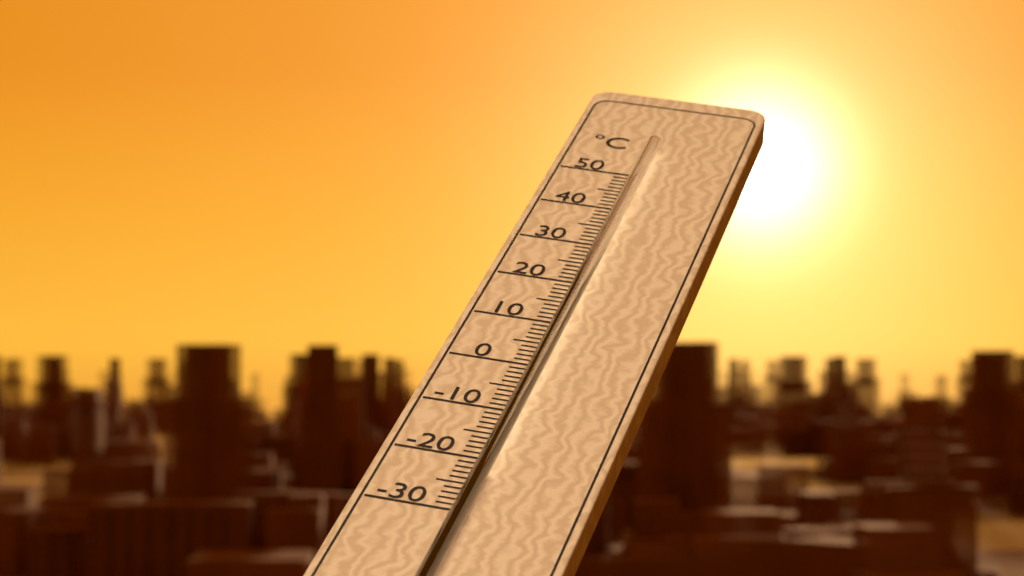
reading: -23 °C
